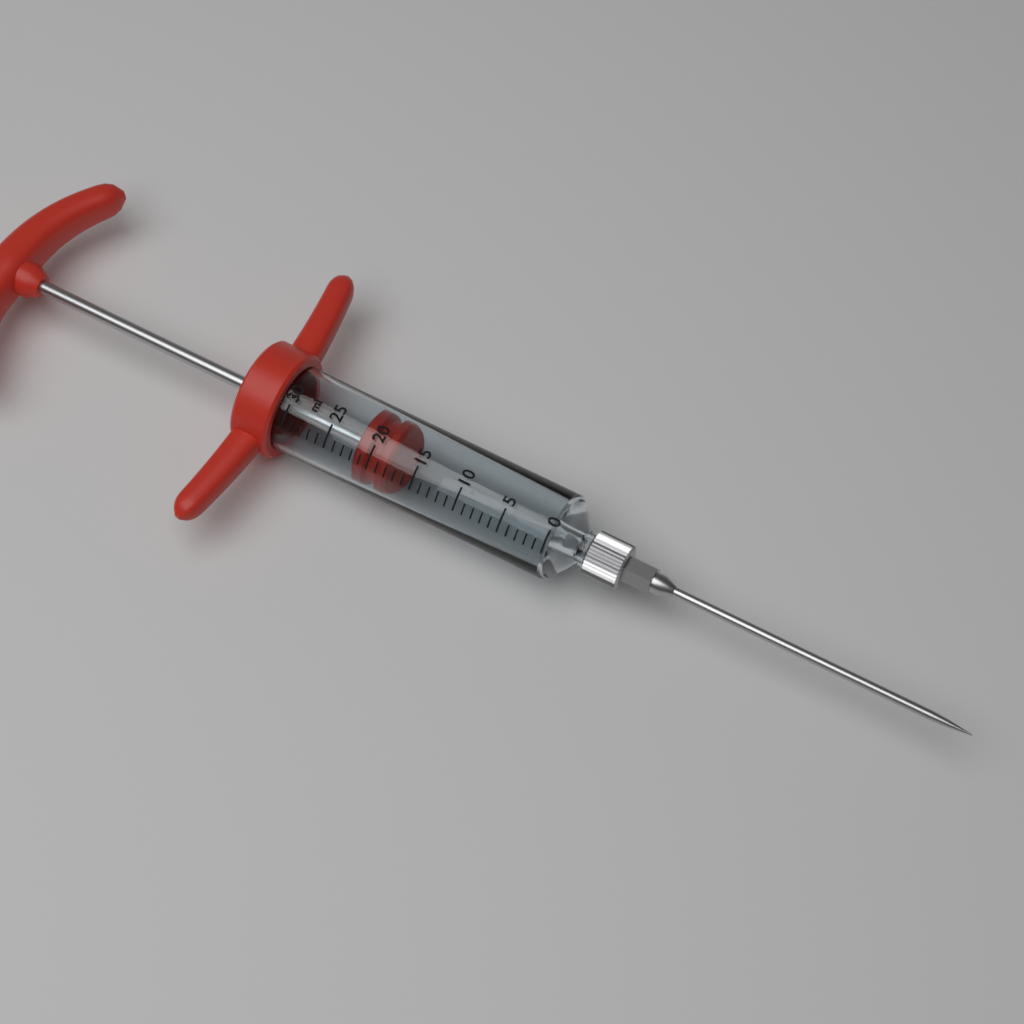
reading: 18 ml
